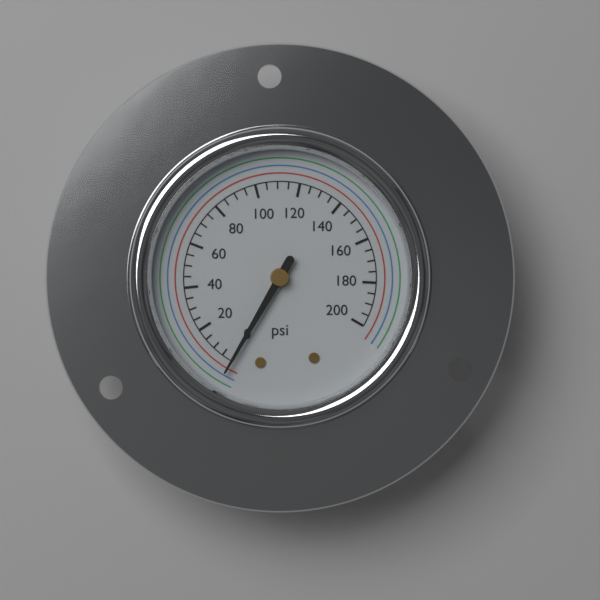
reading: 0 psi
